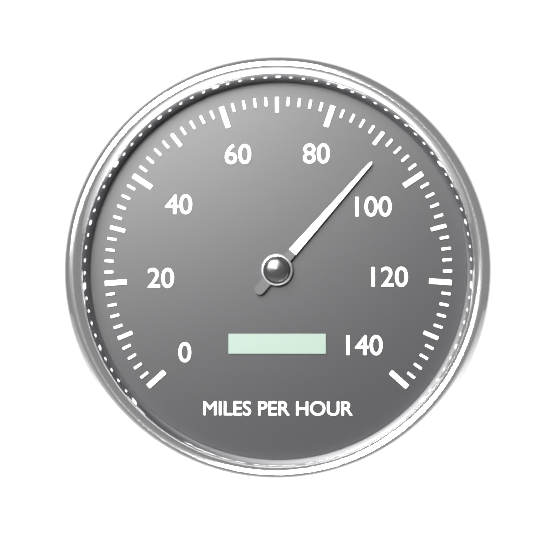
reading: 92 mph
